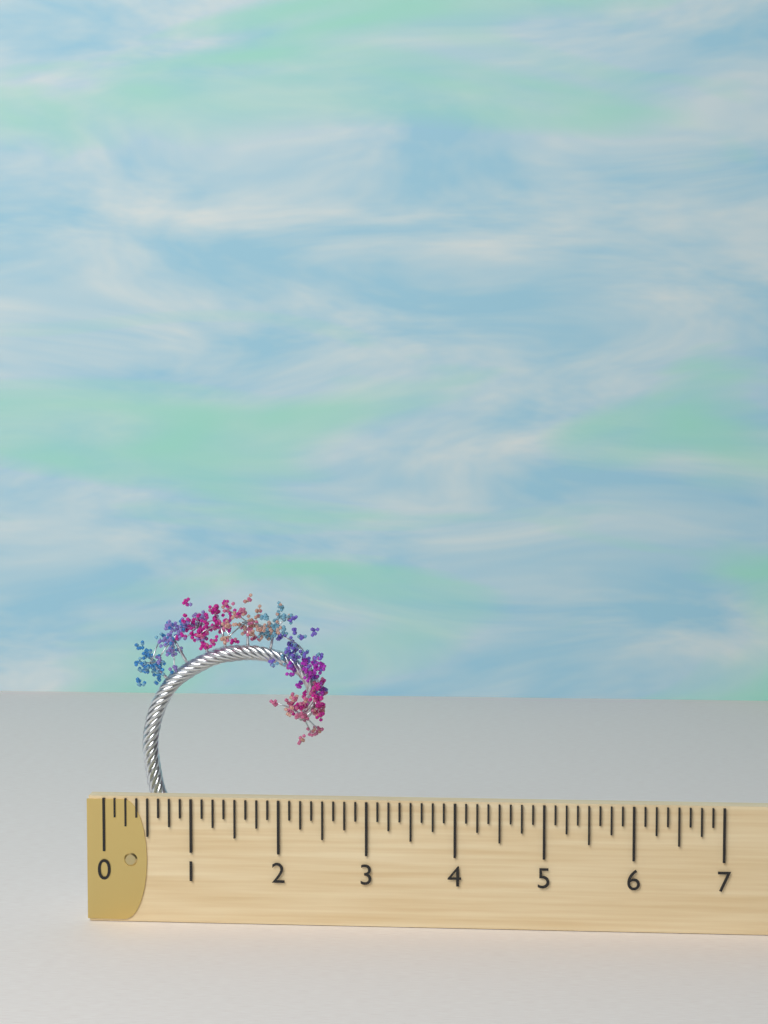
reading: 2.500 (no unit)
